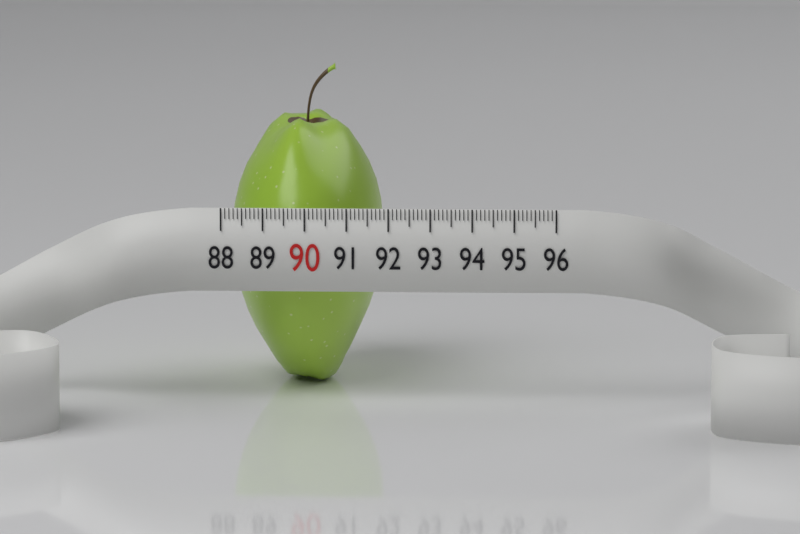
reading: 91.7 (no unit)
